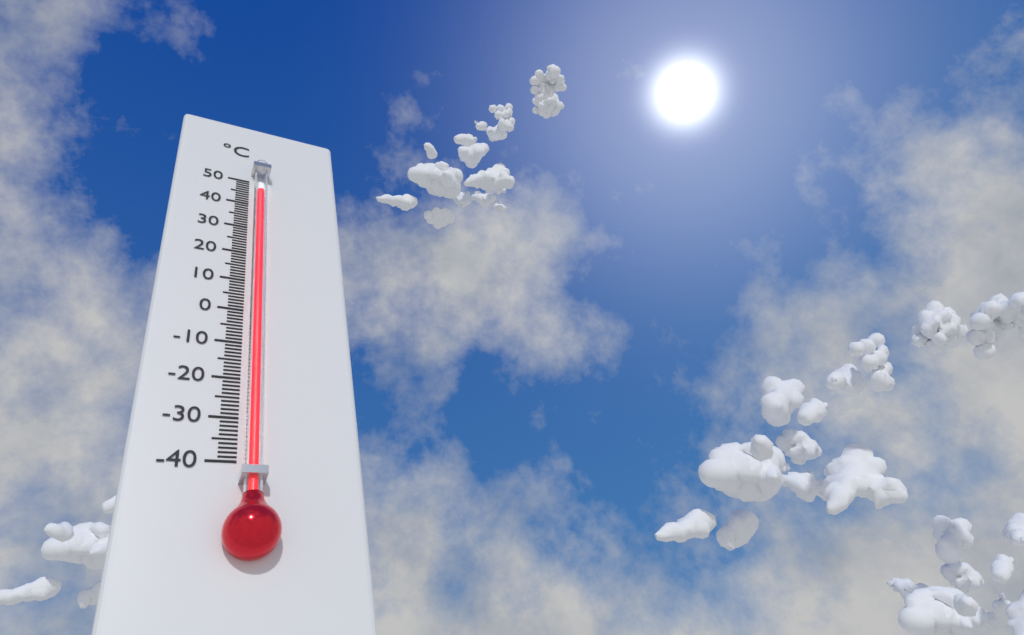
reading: 44 °C
